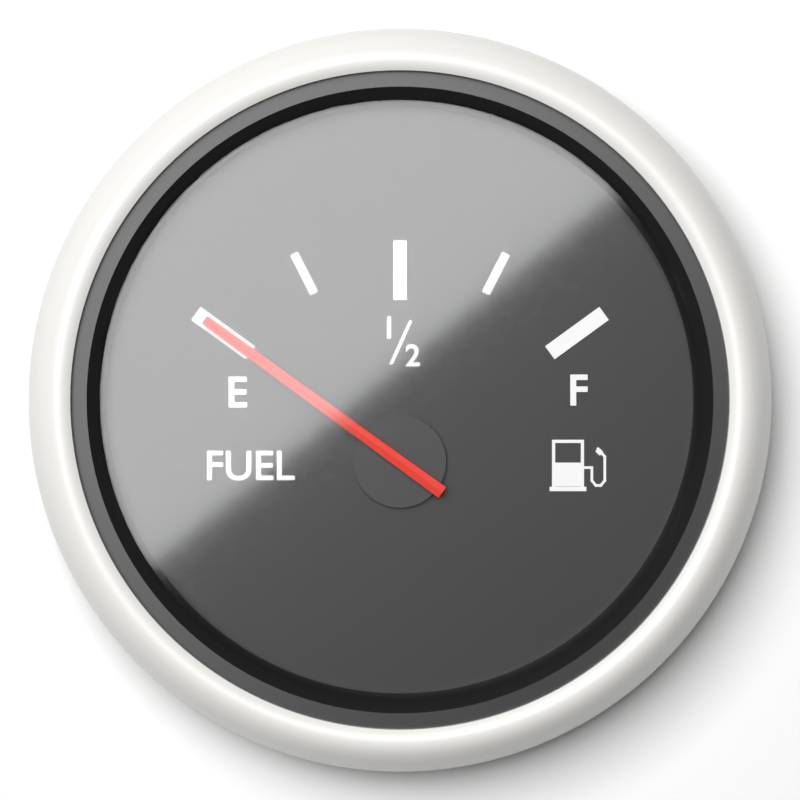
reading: 0.00 (no unit)
